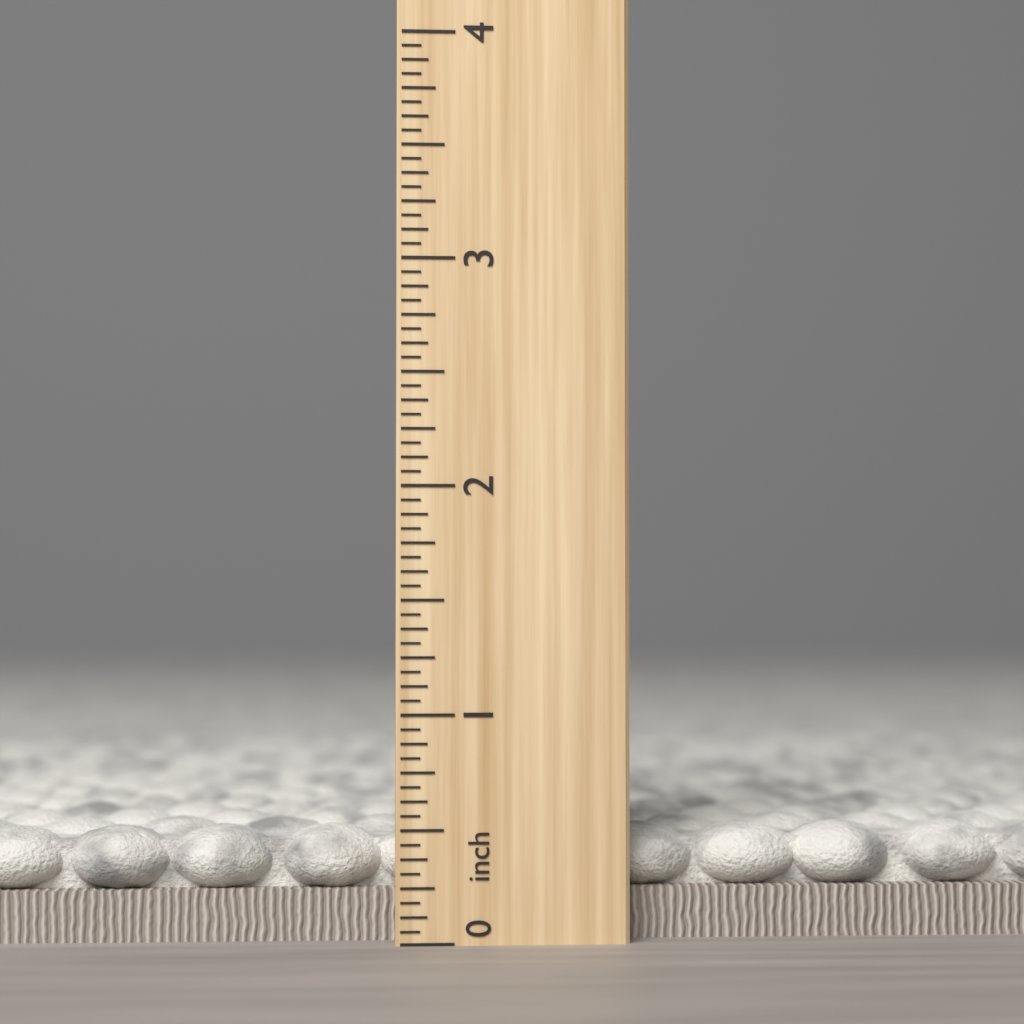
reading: 0.5000 inch
